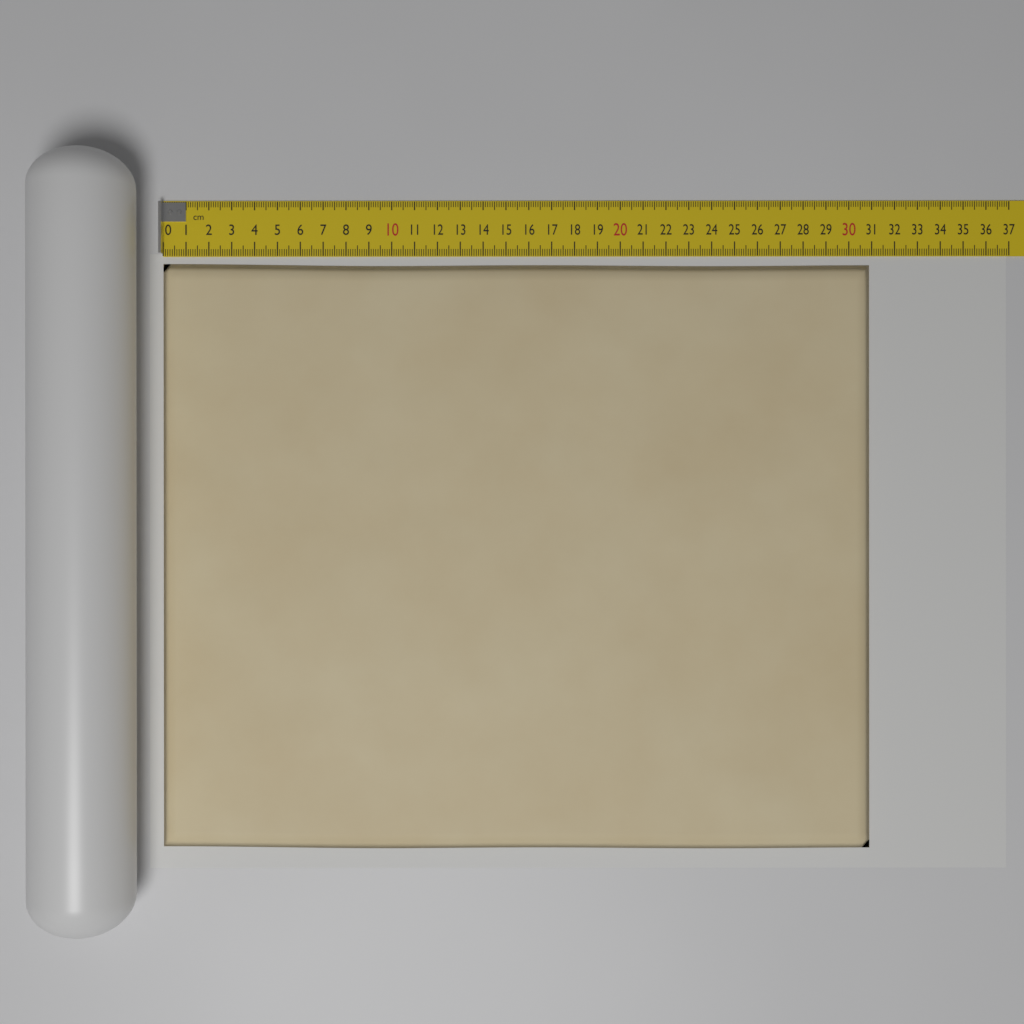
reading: 30.9 cm
